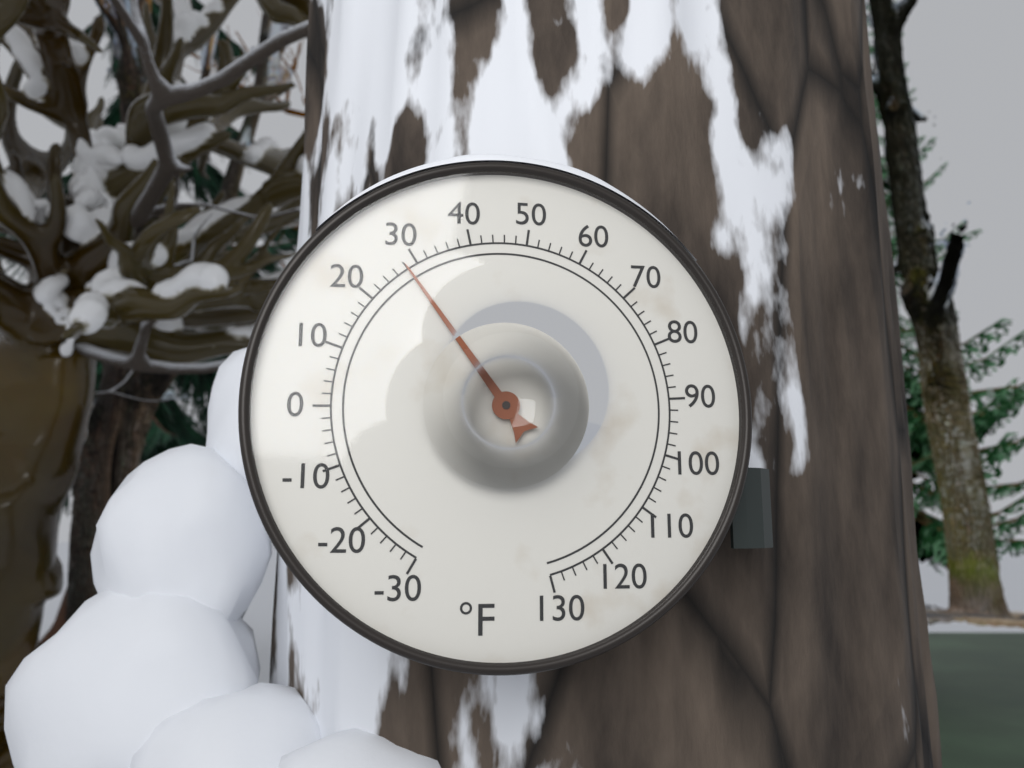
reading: 28 °F
